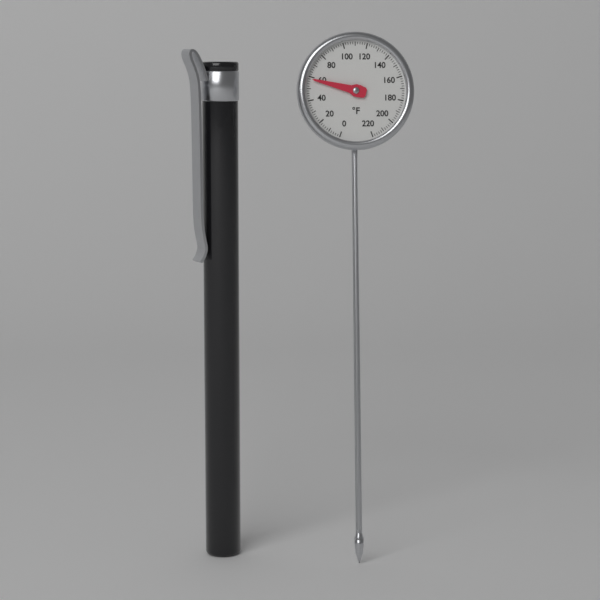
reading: 58 °F
